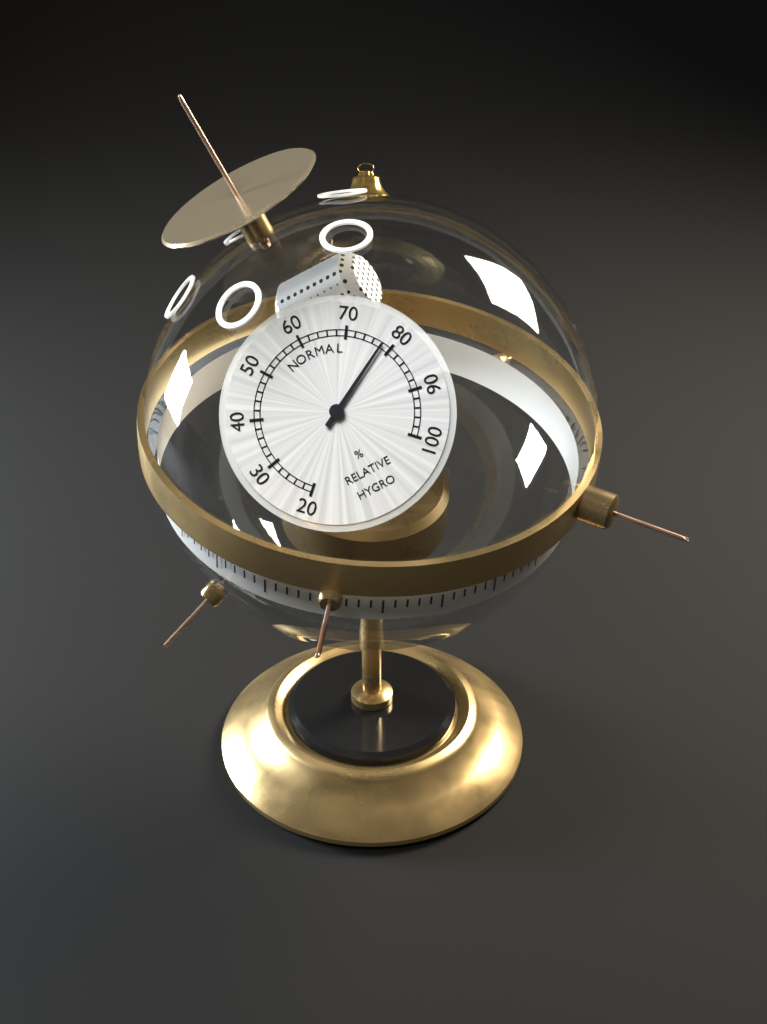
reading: 78 %
